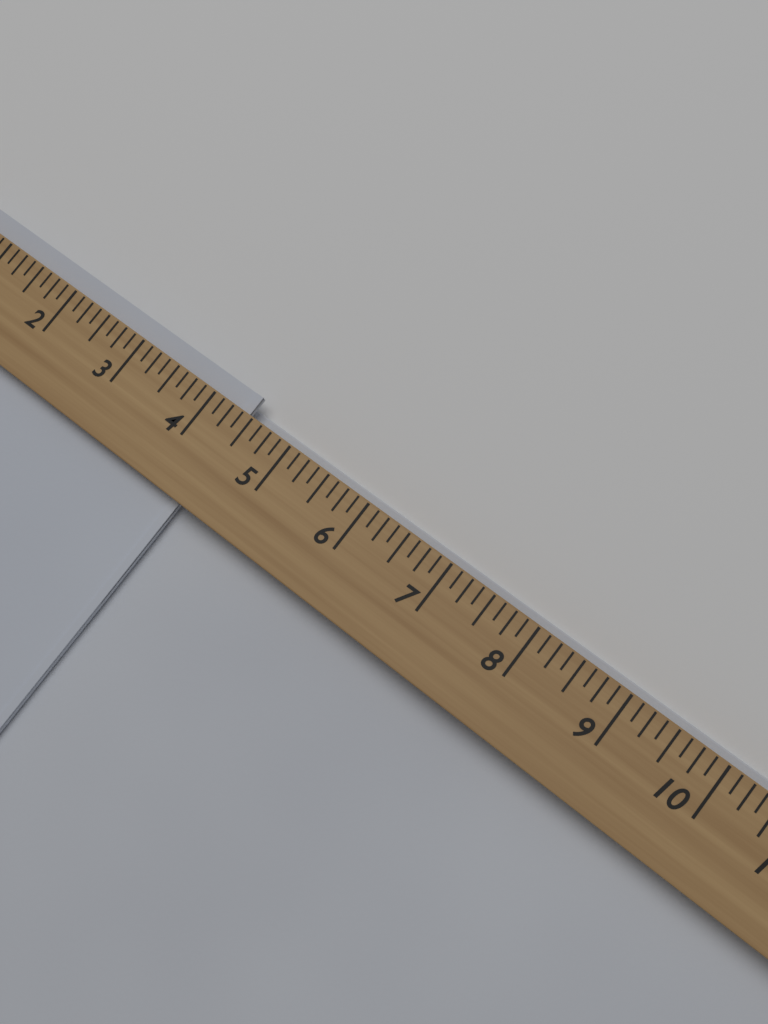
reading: 4.375 (no unit)
